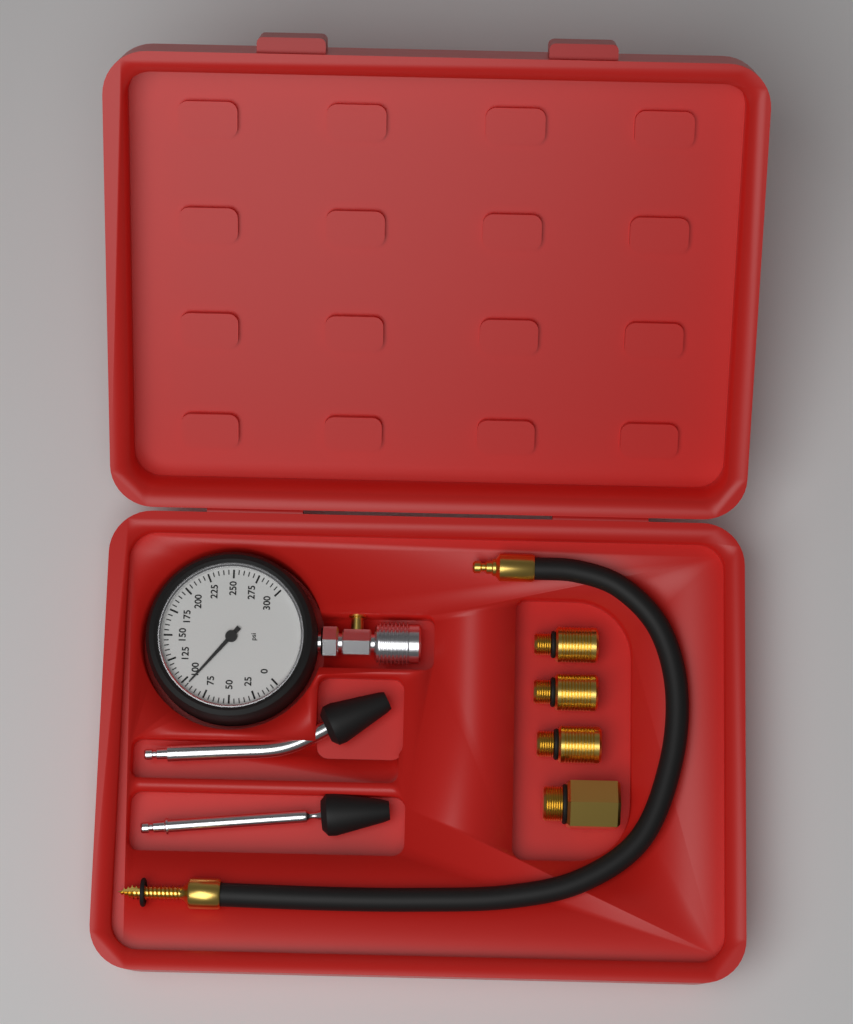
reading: 95 psi
